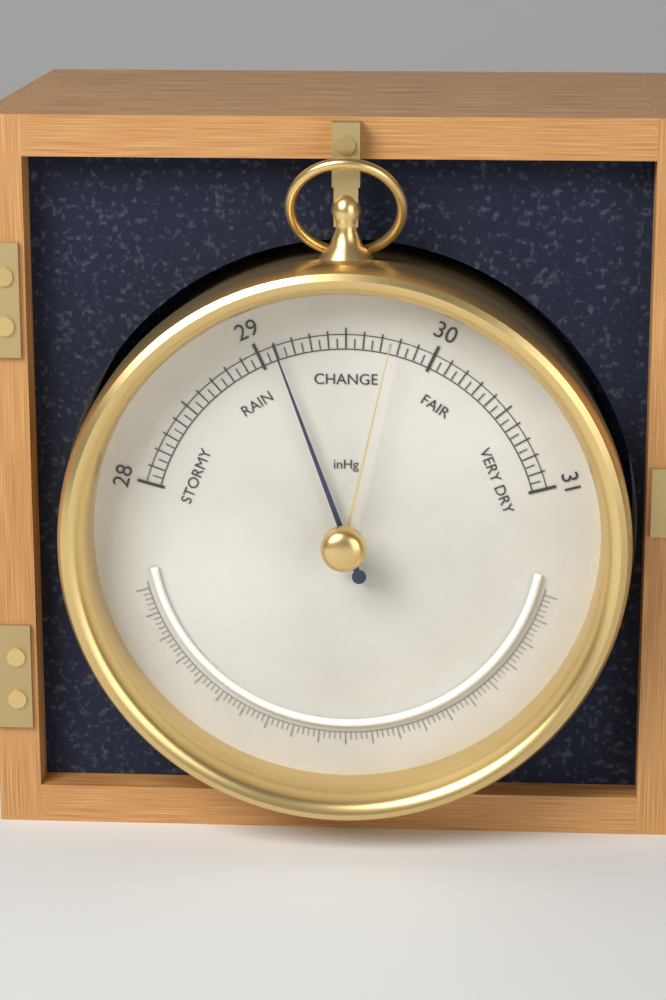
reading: 29.10 inHg
